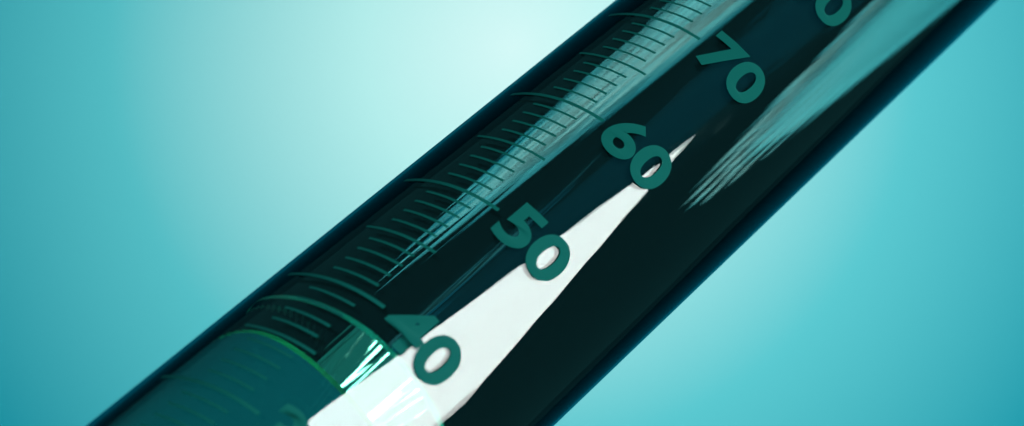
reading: 39 ml
